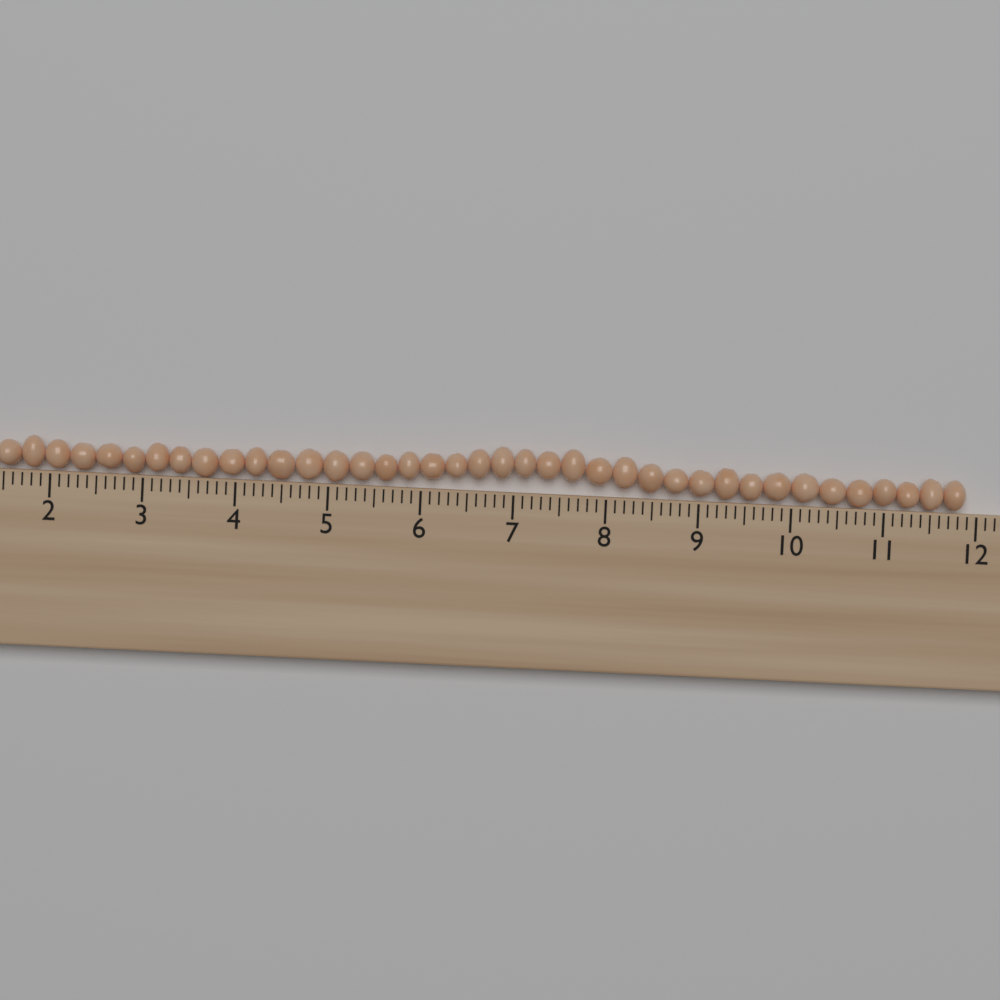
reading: 11.9 cm
